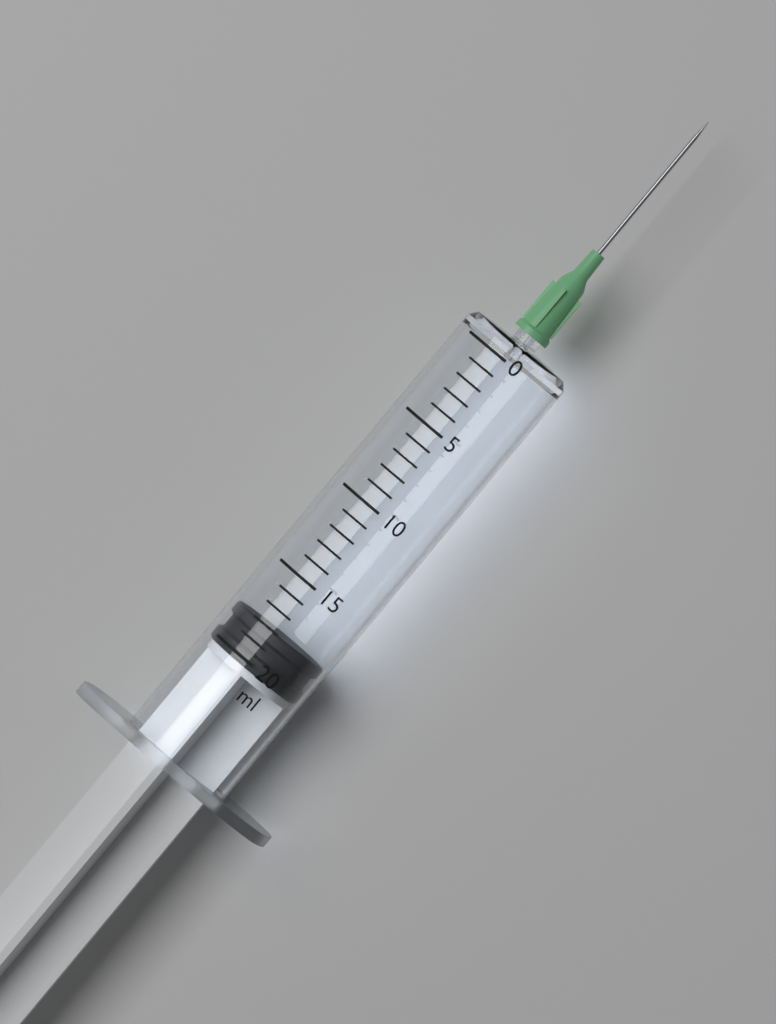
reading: 18 ml
